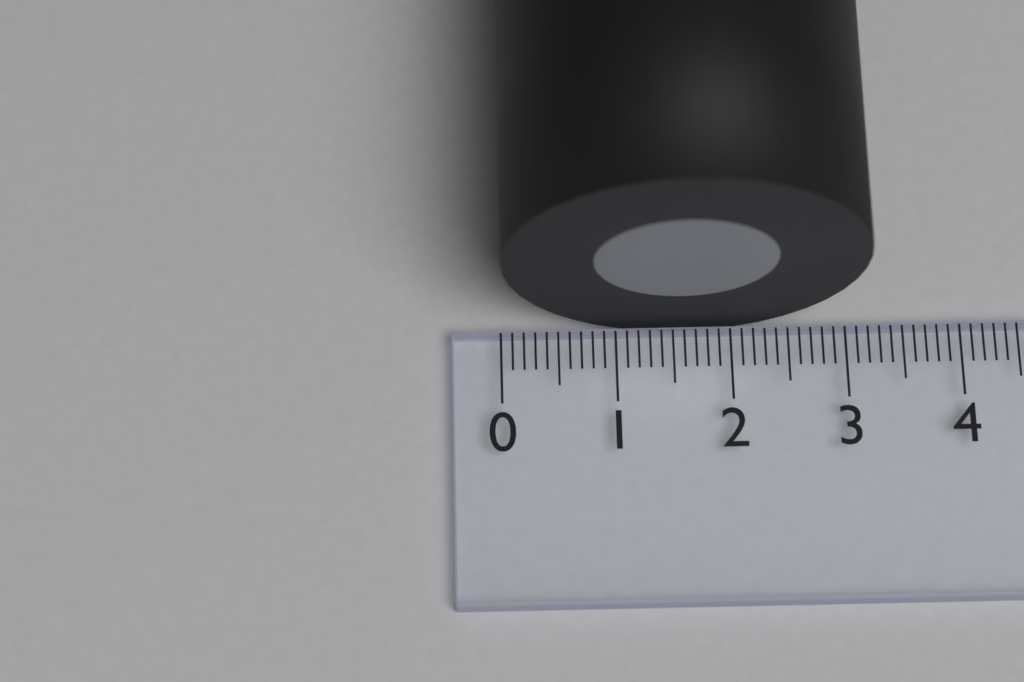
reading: 3.1 (no unit)
